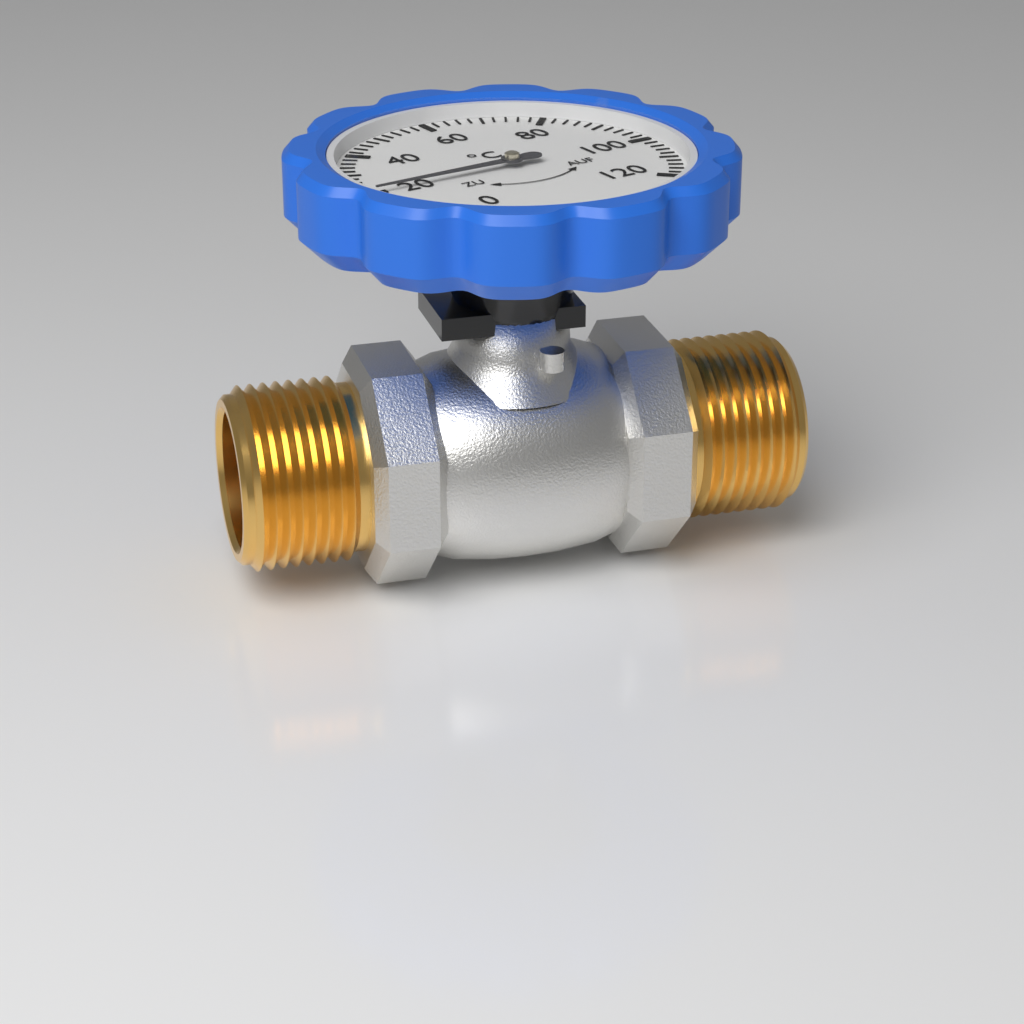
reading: 20 °C
